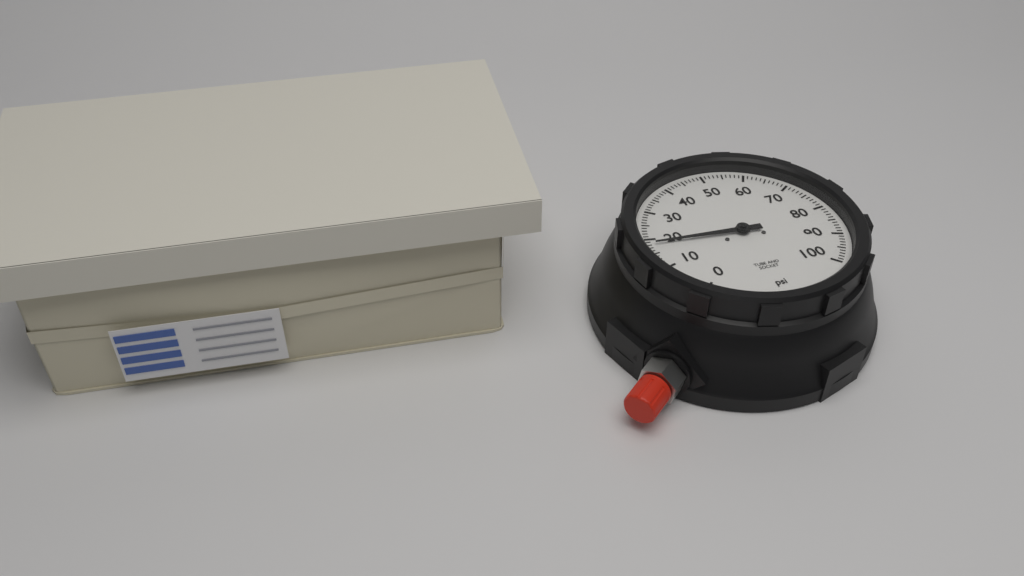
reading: 18 psi
